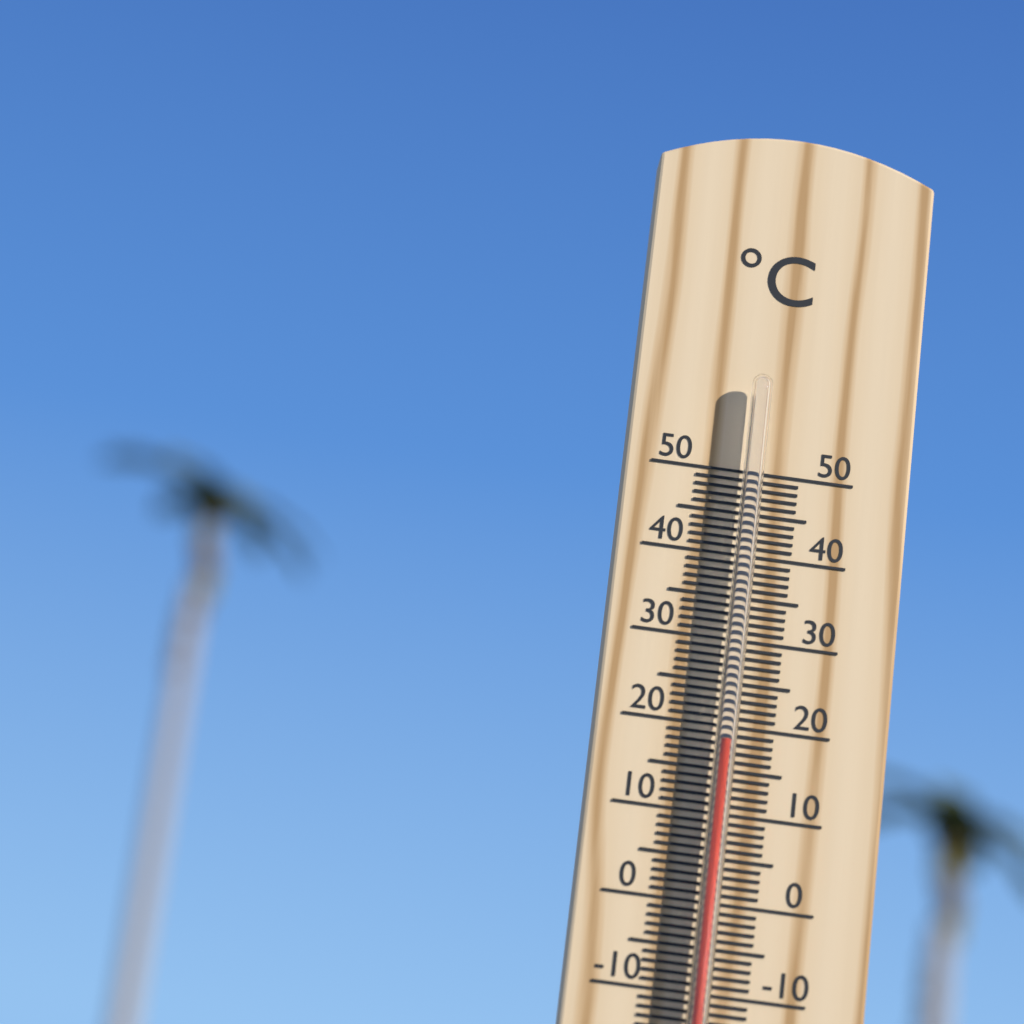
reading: 18 °C
